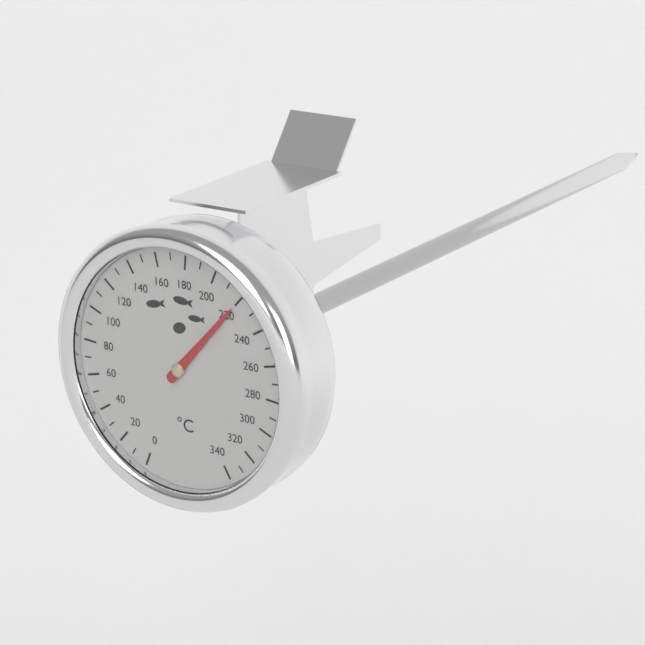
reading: 220 °C
